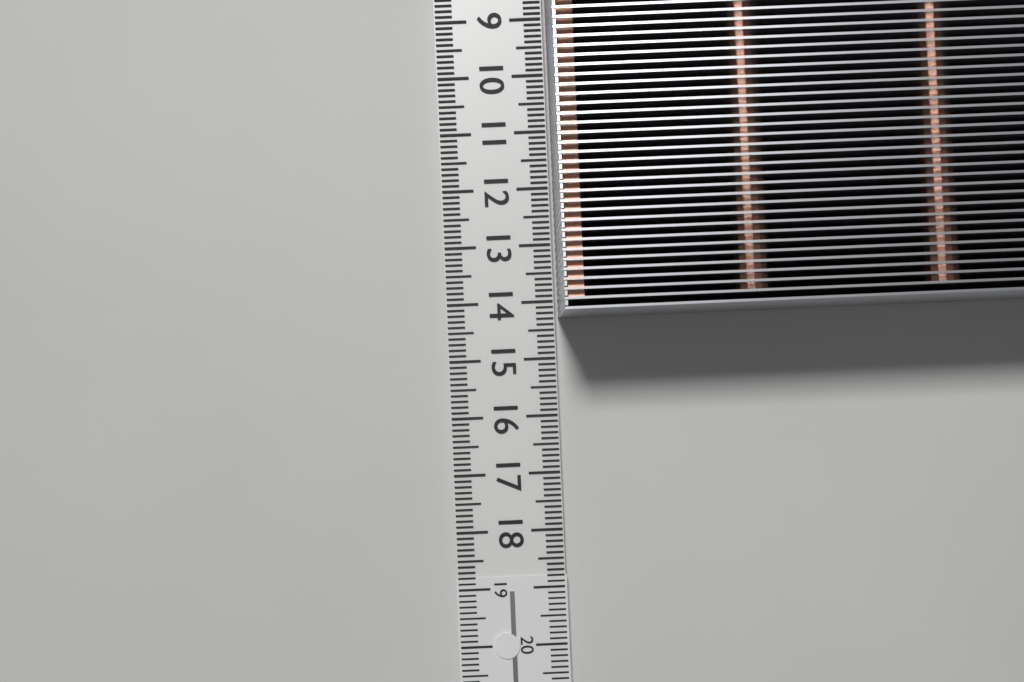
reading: 14.3 cm
